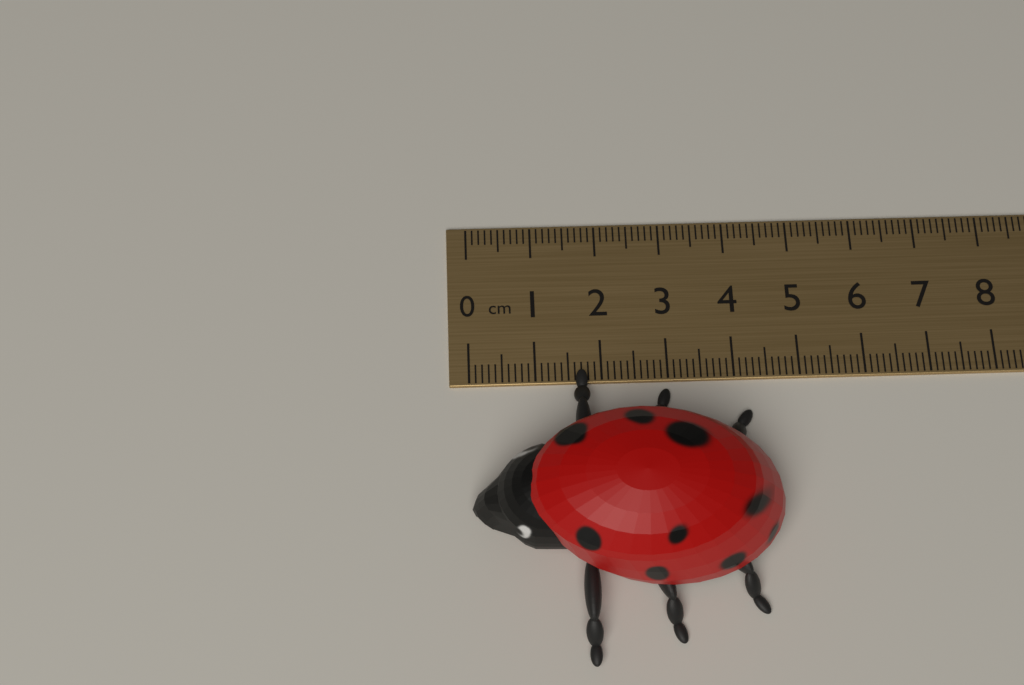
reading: 4.5 cm
